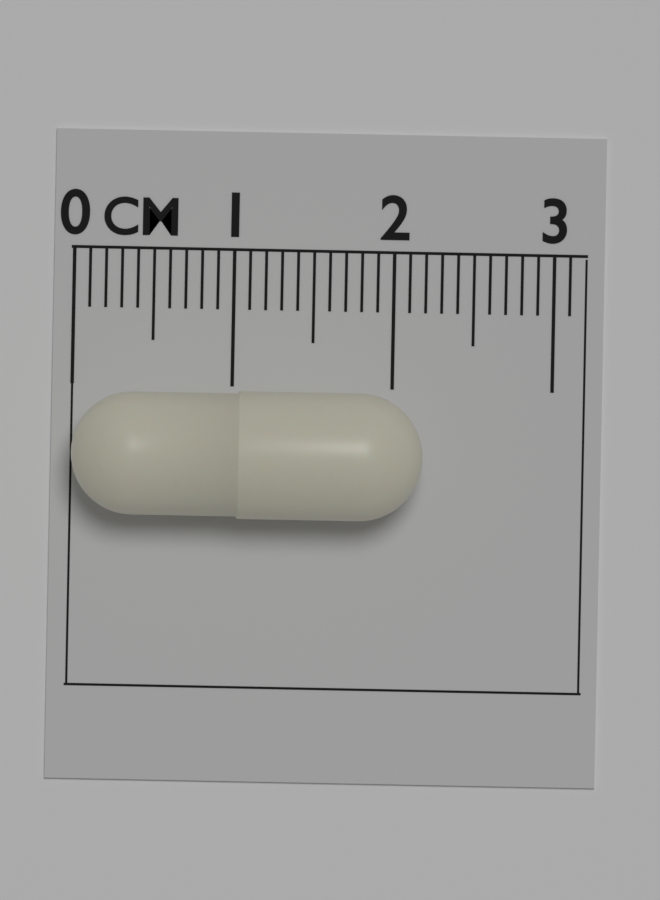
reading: 2.2 cm
